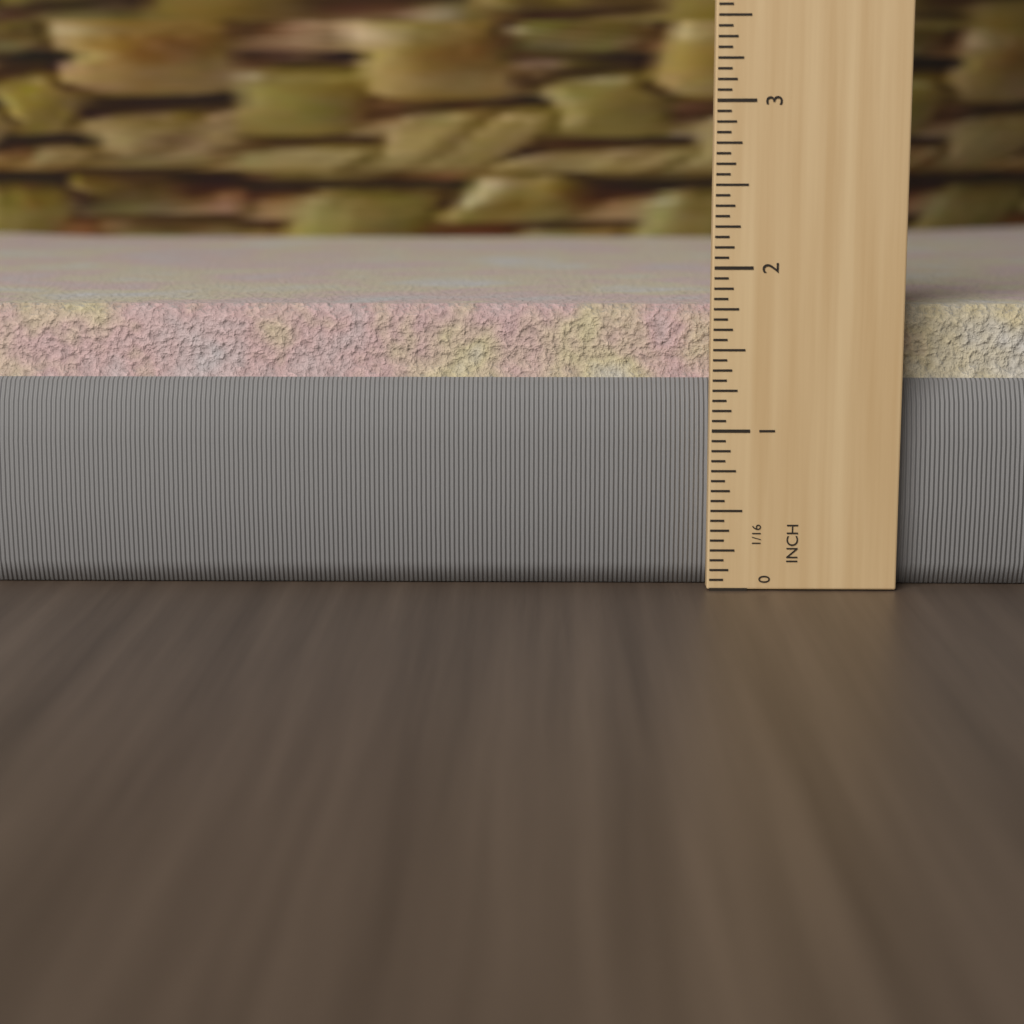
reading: 1.7500 in
